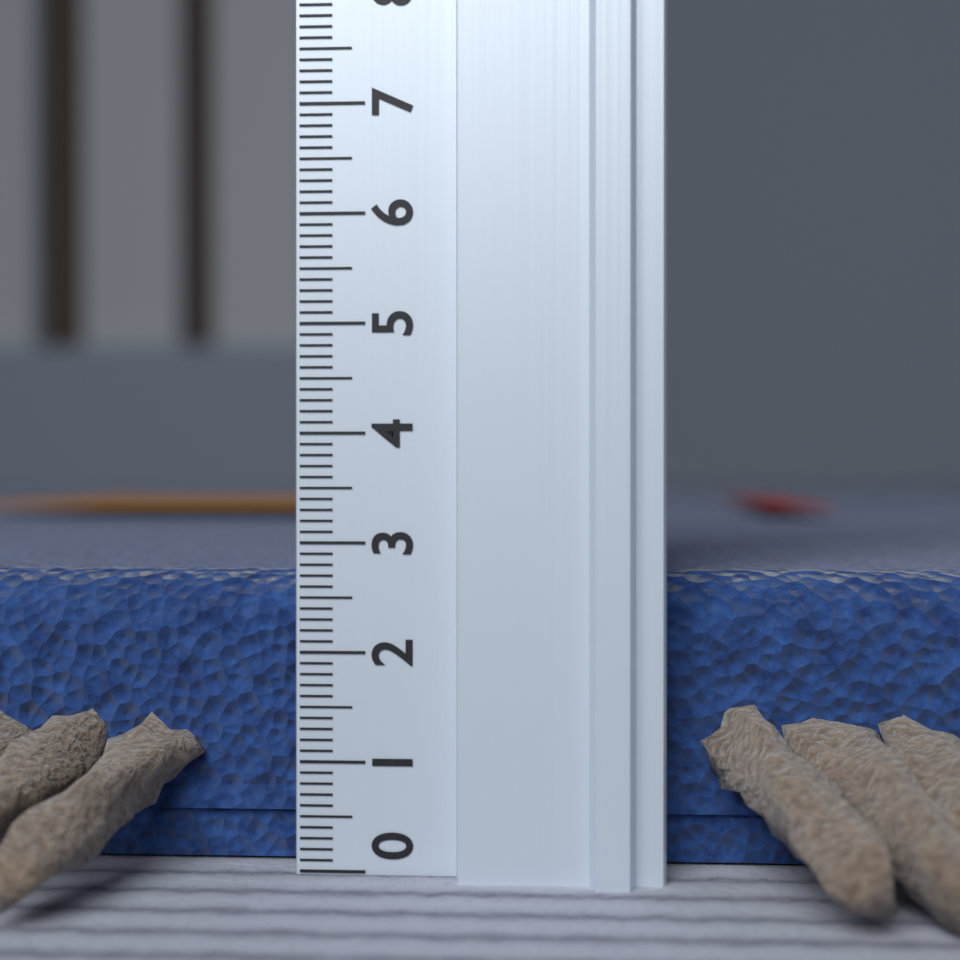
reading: 2.9 (no unit)
